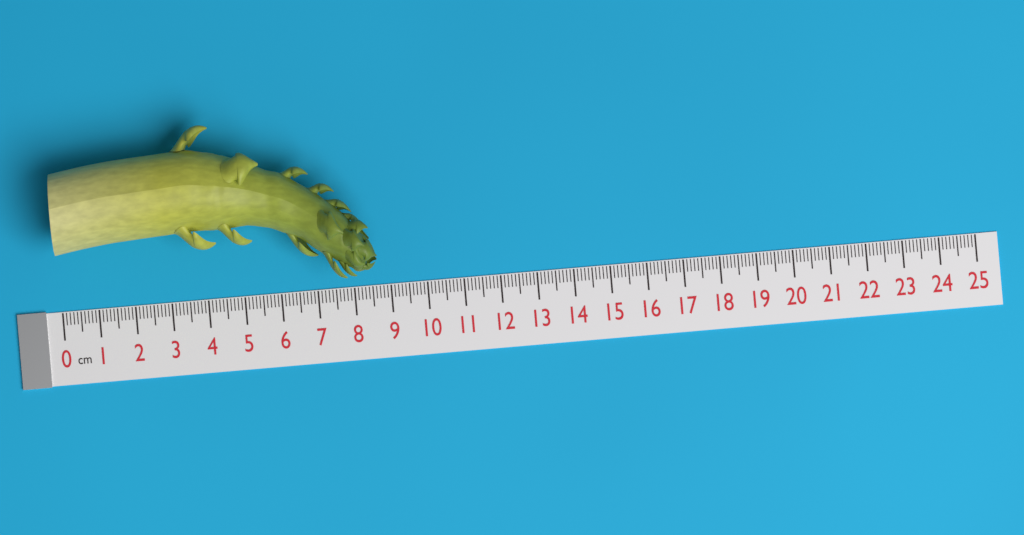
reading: 8.7 cm
